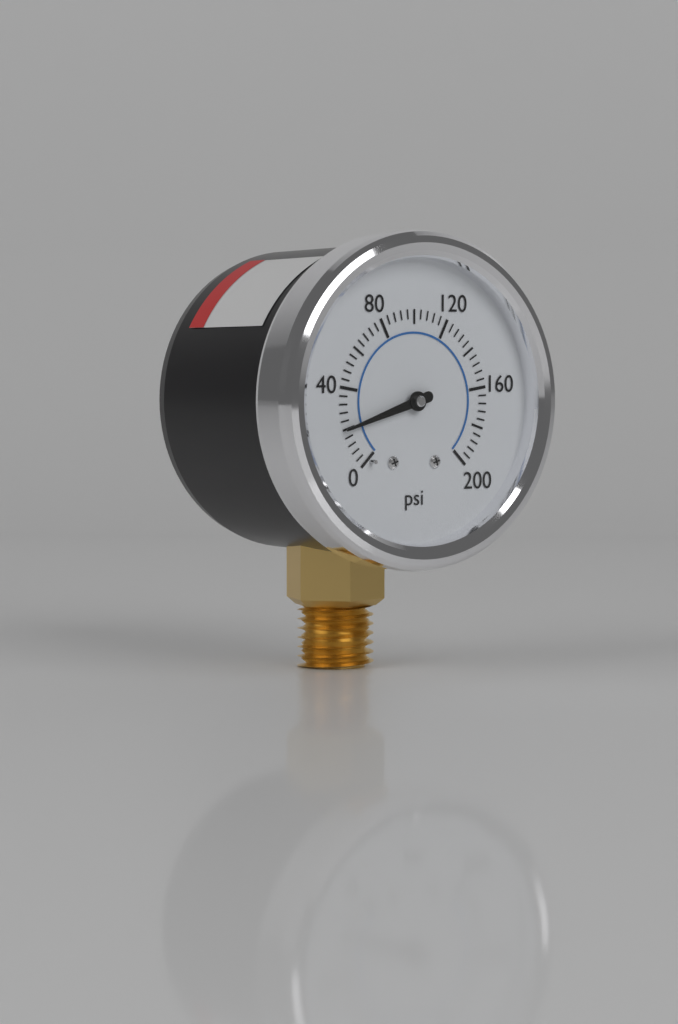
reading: 20 psi
